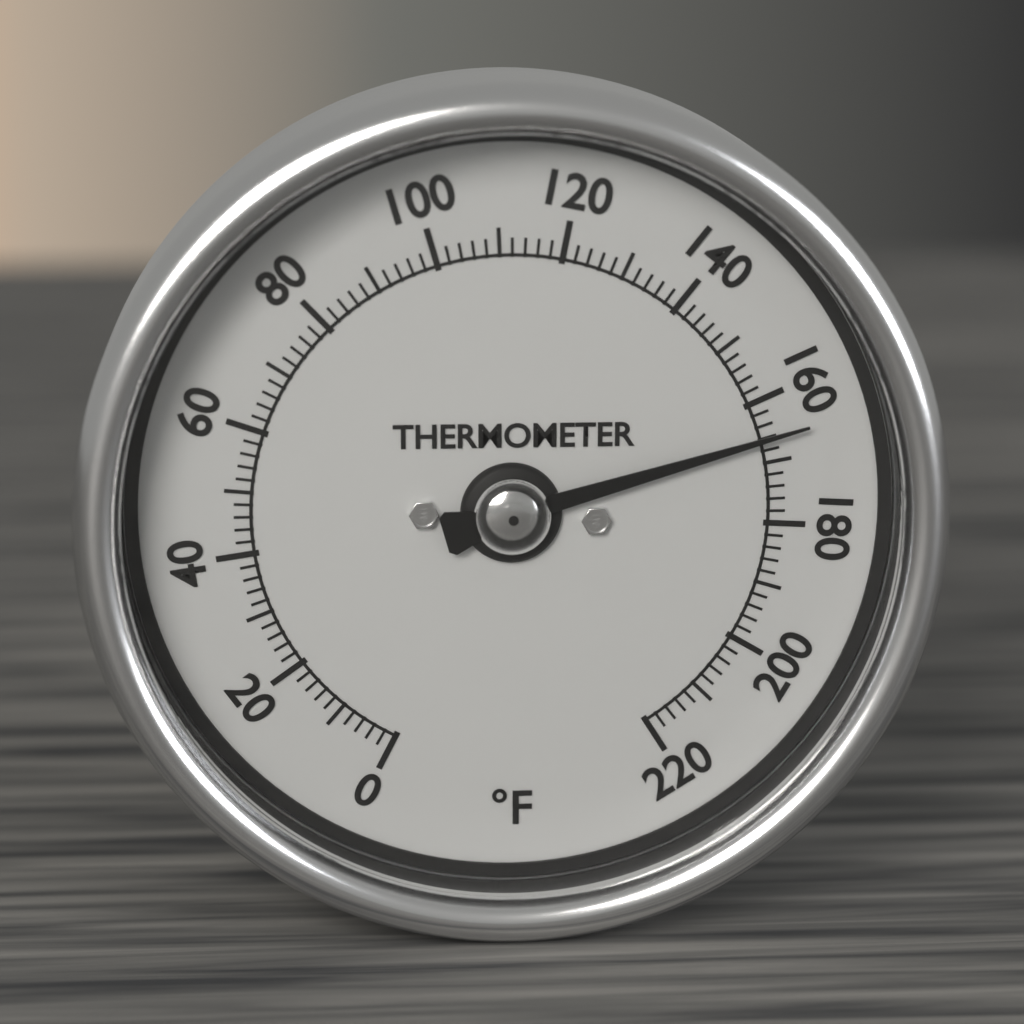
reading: 166 °F
